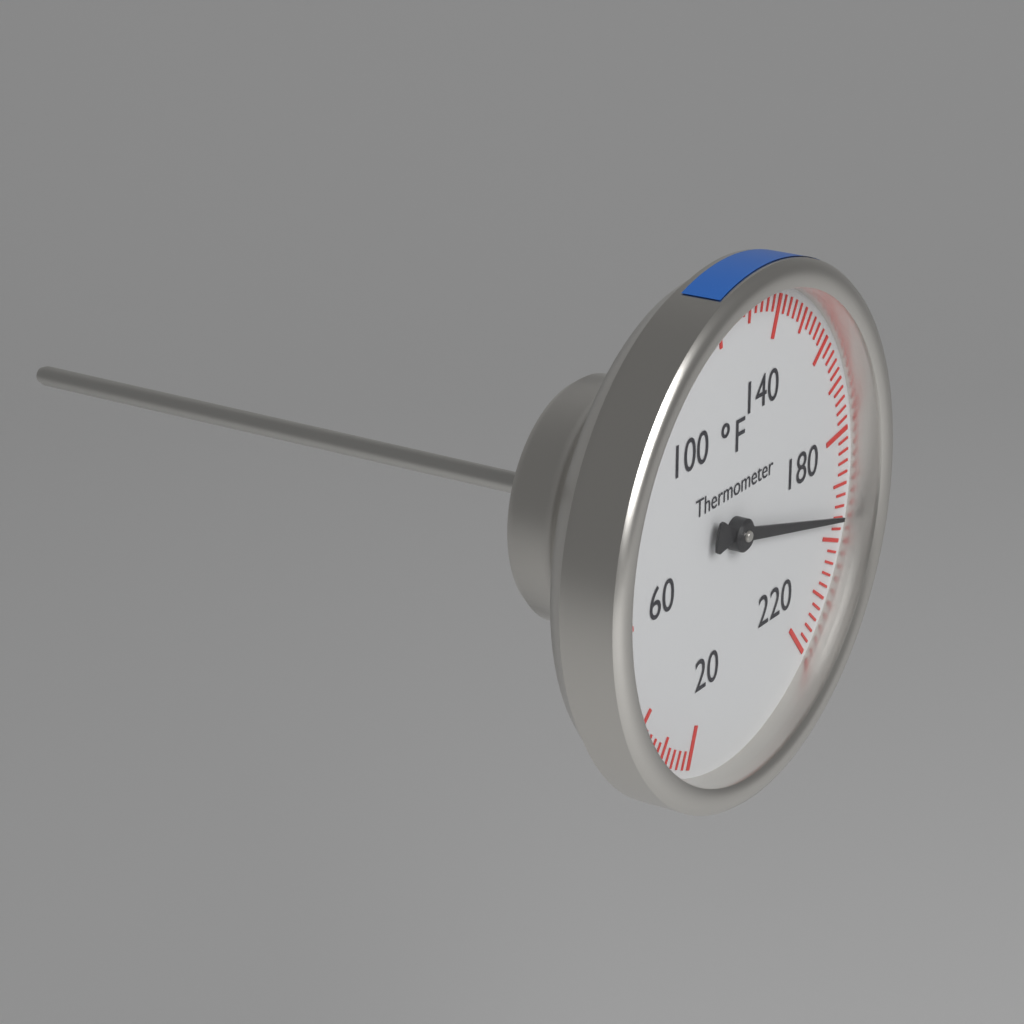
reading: 196 °F
